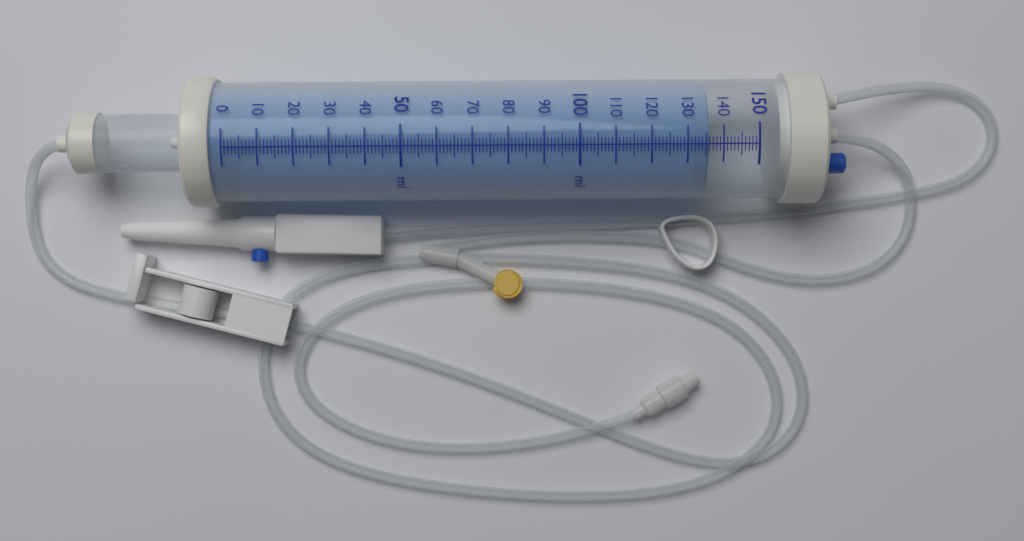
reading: 136 ml
